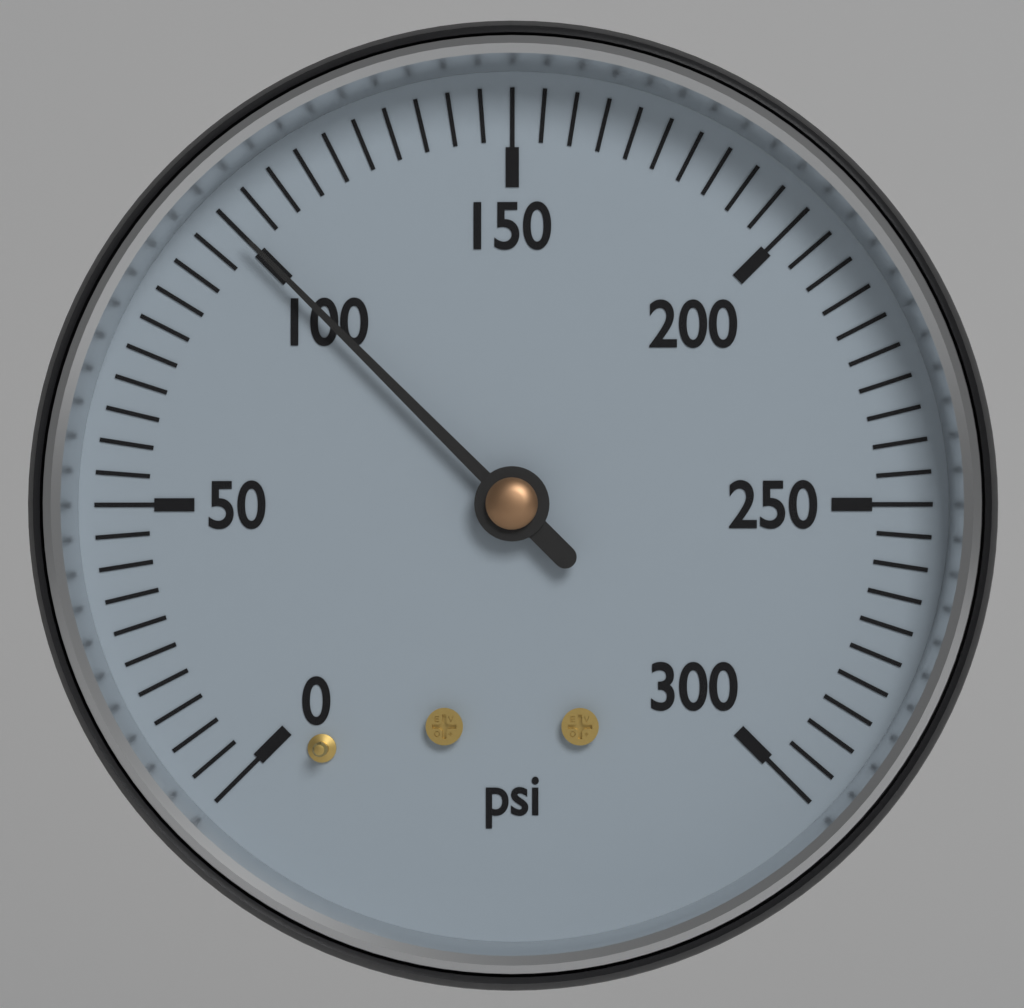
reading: 100 psi
